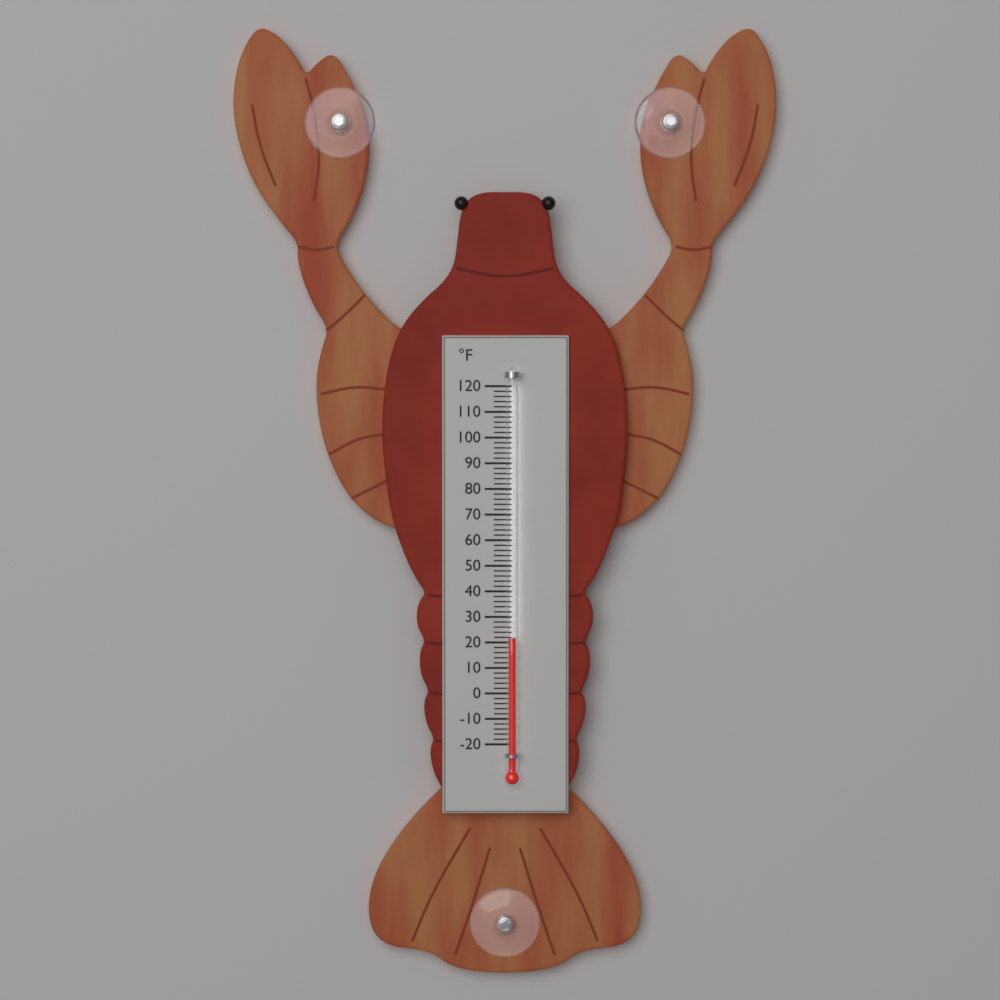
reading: 22 °F
